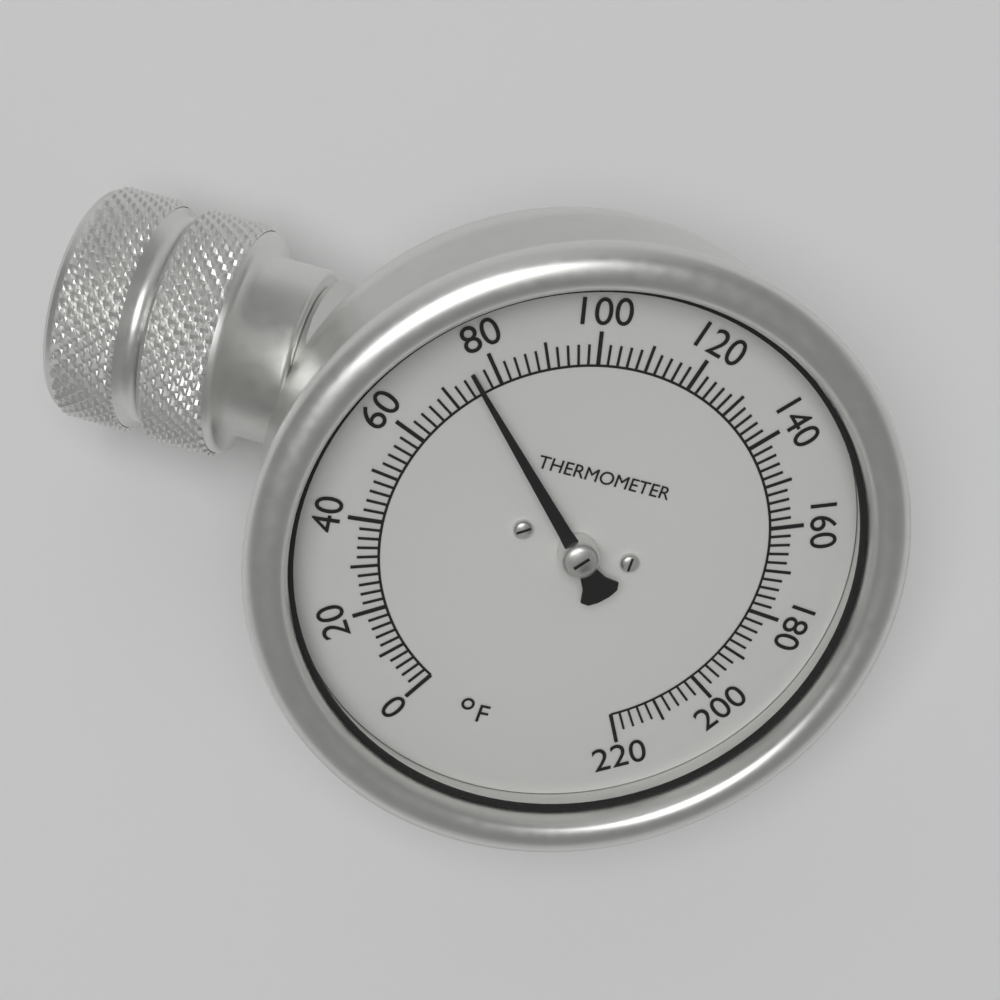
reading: 76 °F
